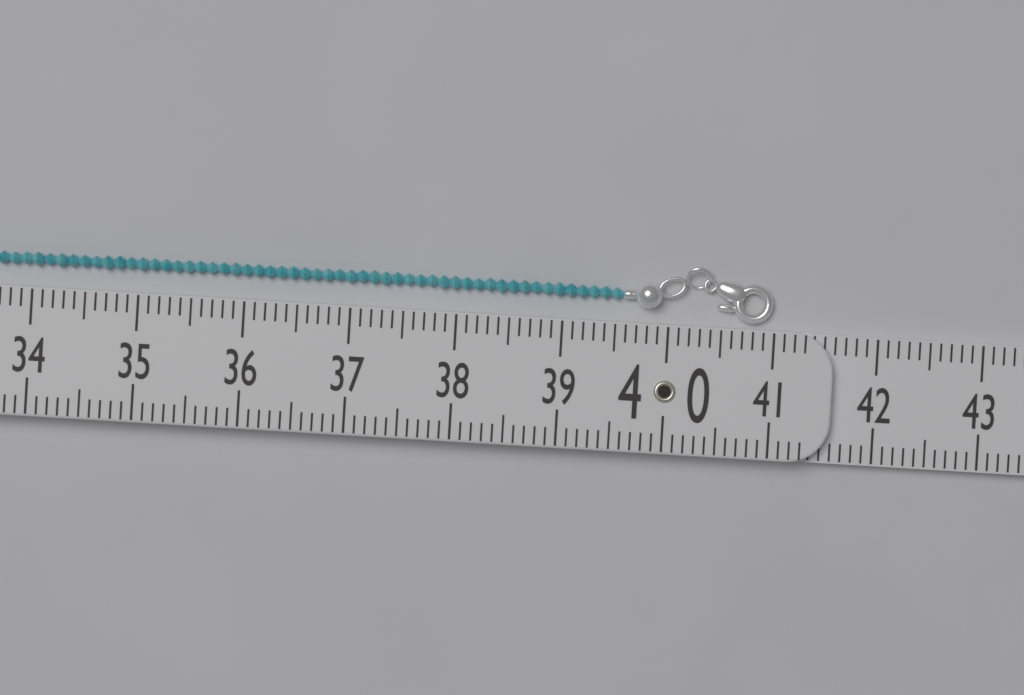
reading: 41.0 (no unit)
